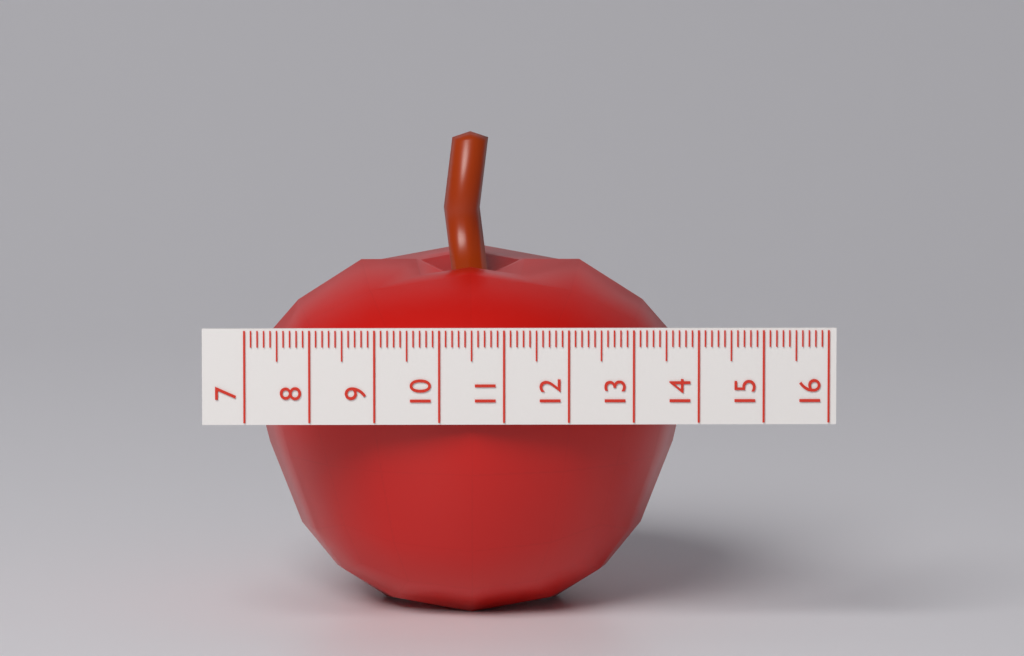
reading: 14.0 (no unit)
